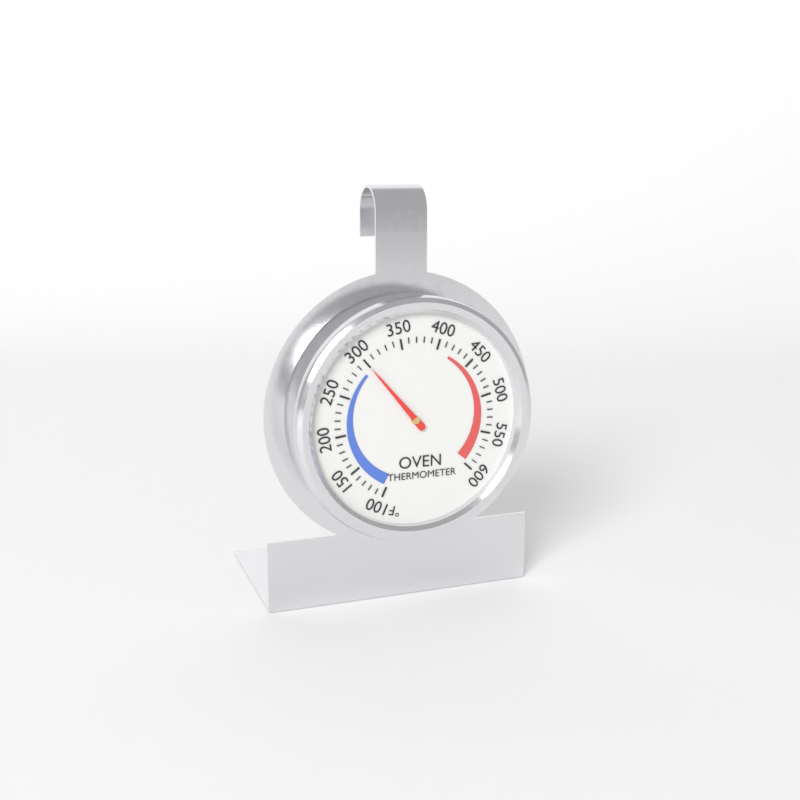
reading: 300 °F
